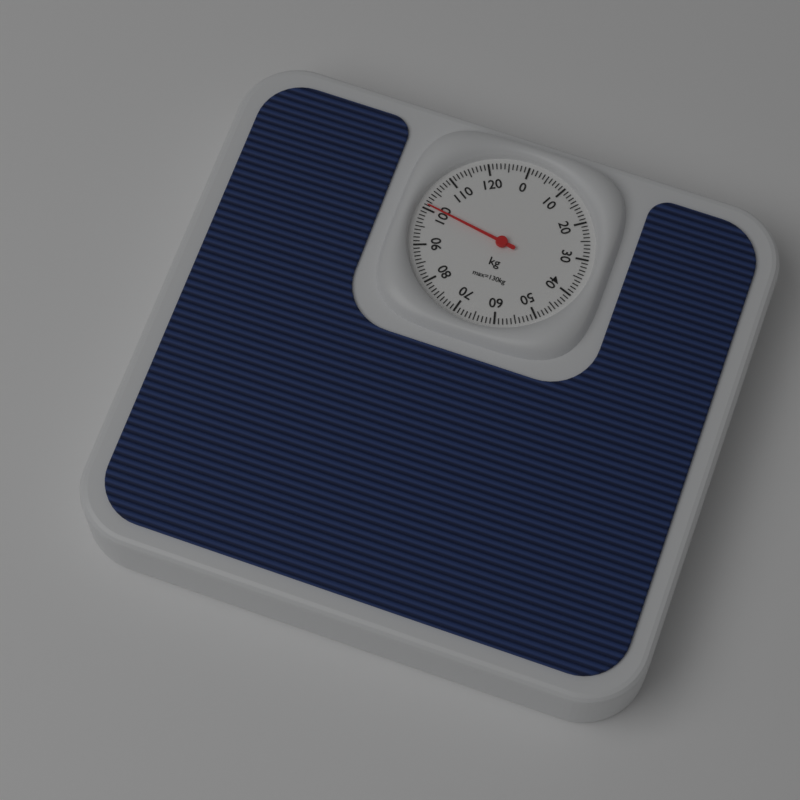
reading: 101 kg
